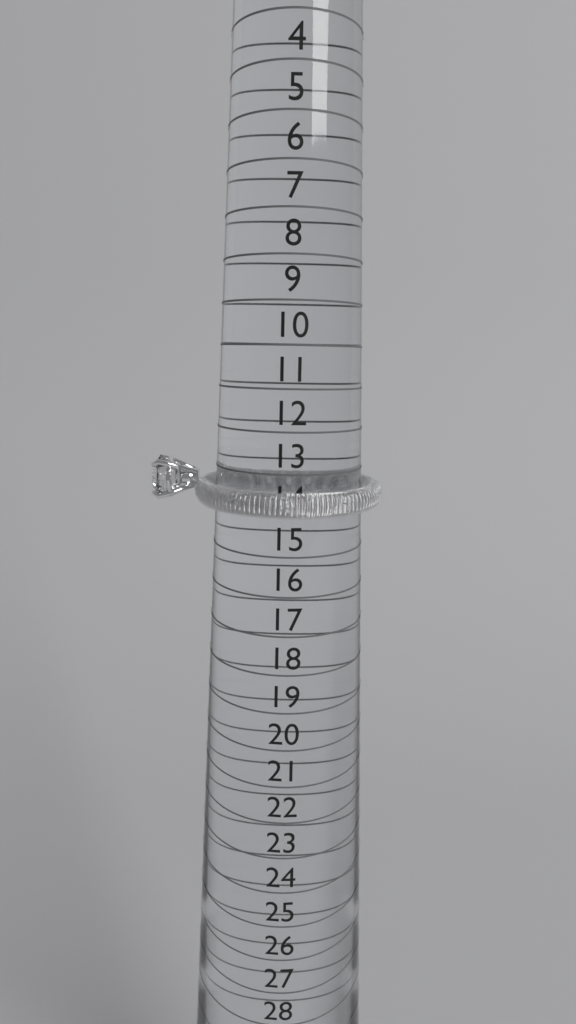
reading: 14 (no unit)
